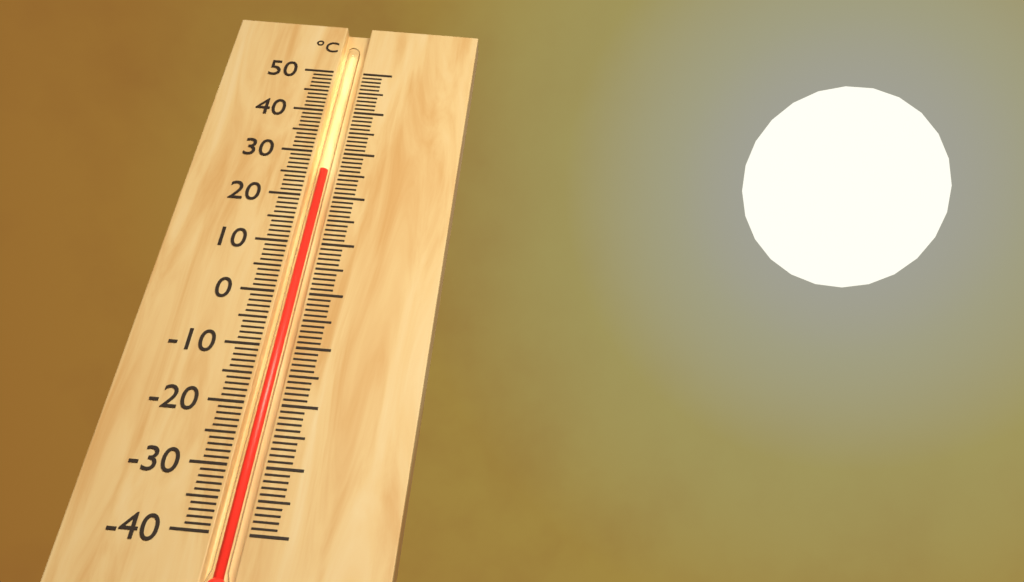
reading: 26 °C
